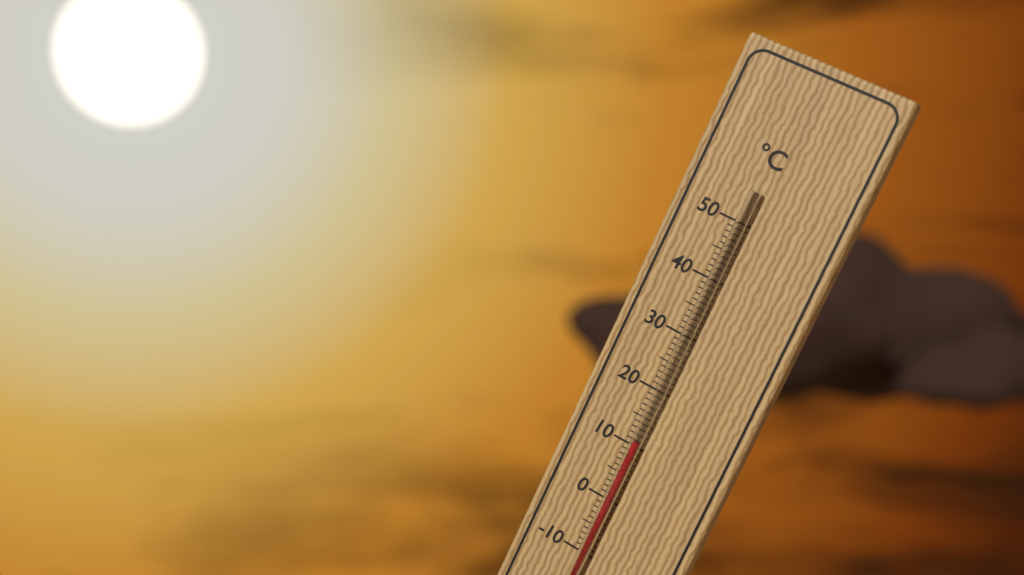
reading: 11 °C
